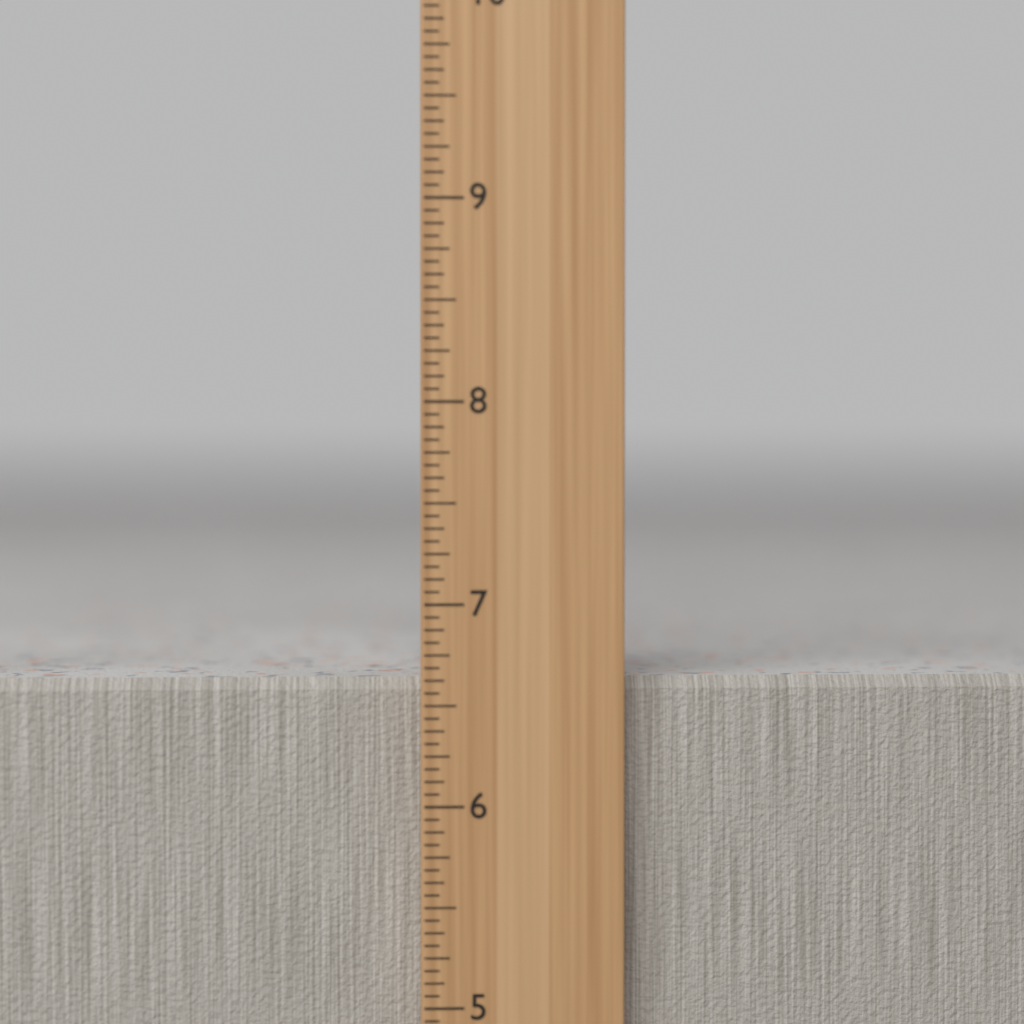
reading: 6.6250 in
